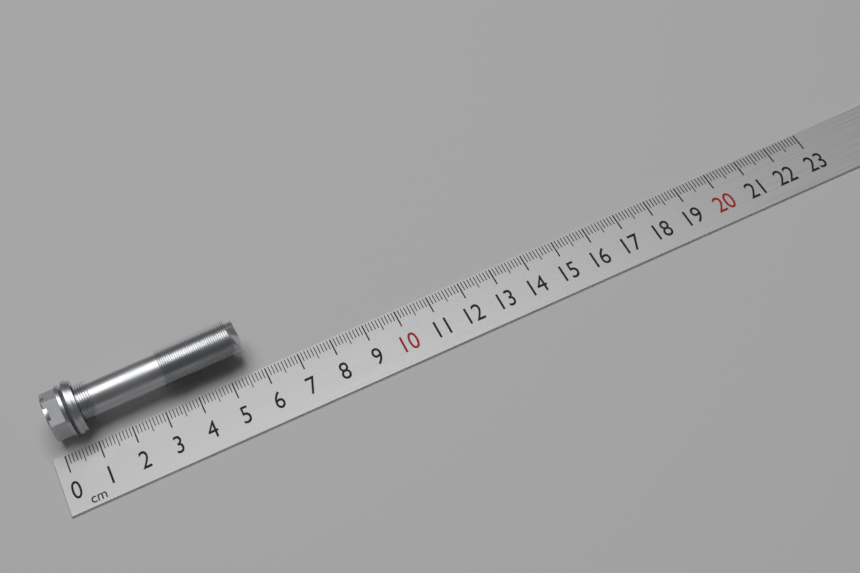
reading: 5.7 cm
